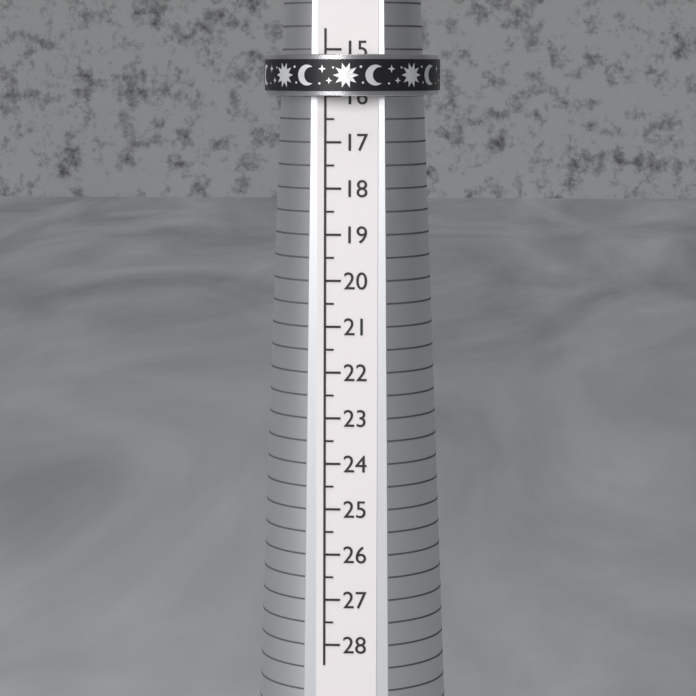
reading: 16.0 (no unit)
